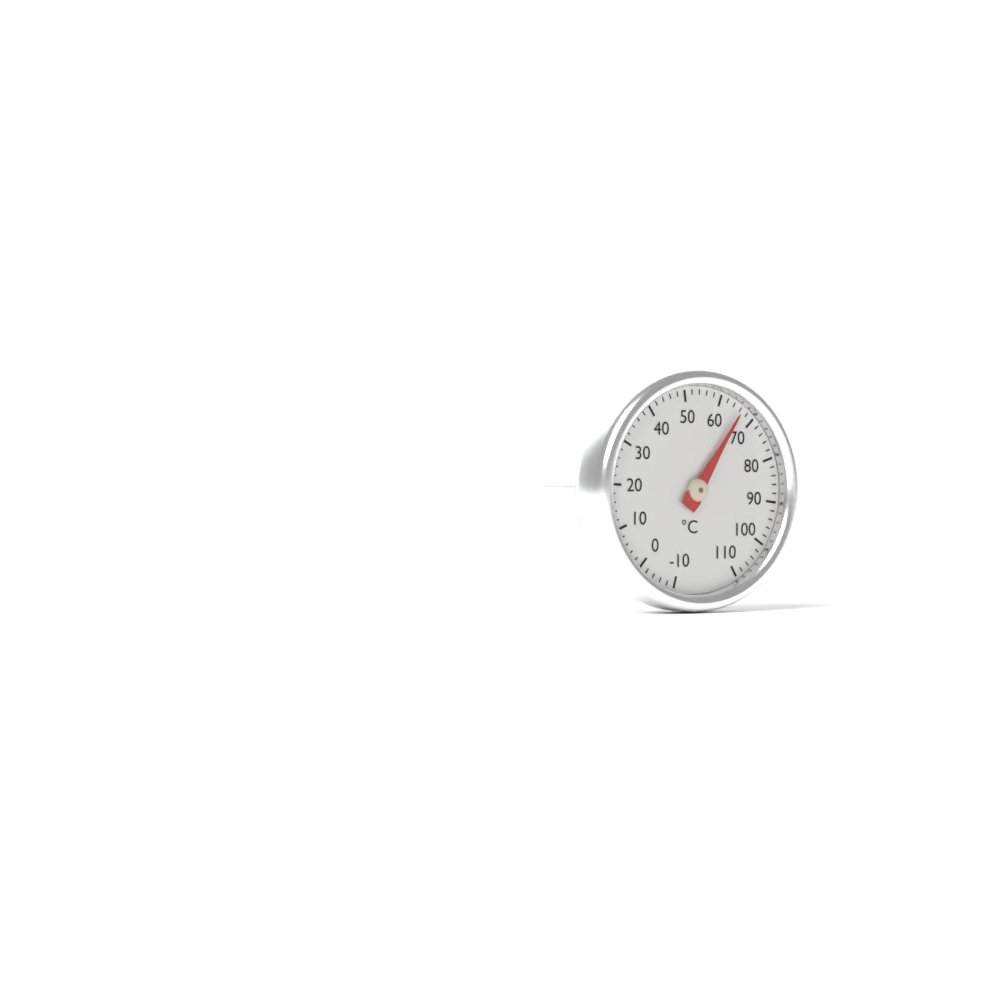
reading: 66 °C
